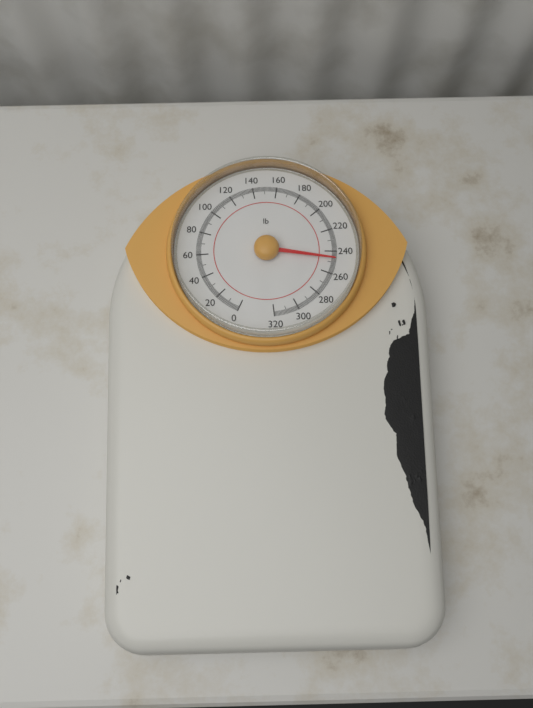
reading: 247 lb
